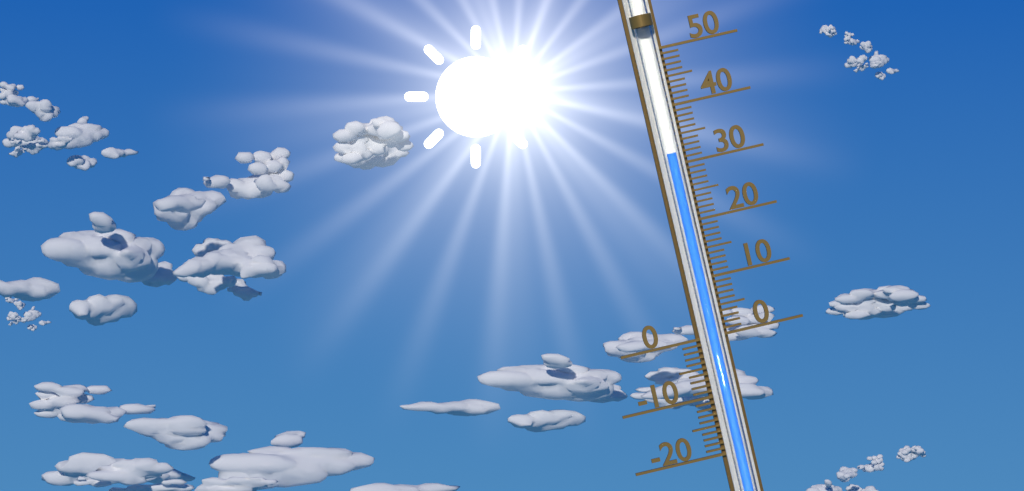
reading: 32 (no unit)
